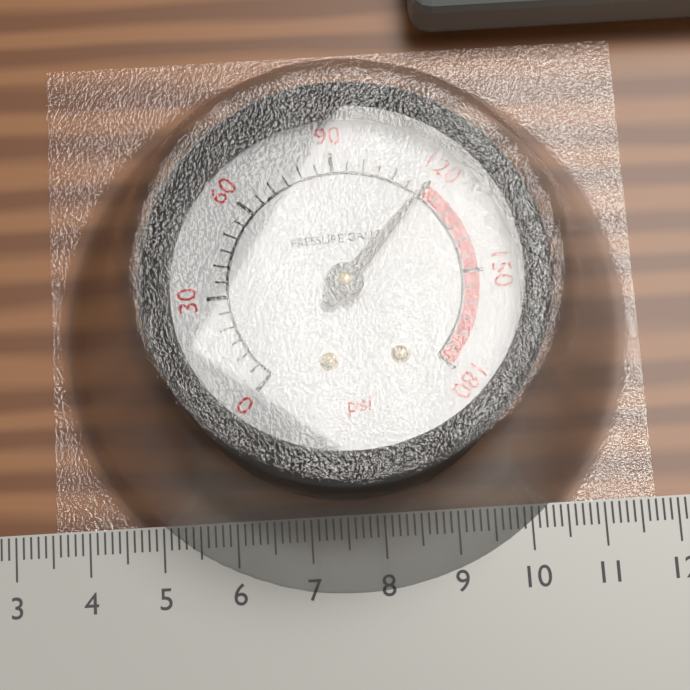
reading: 120 psi
